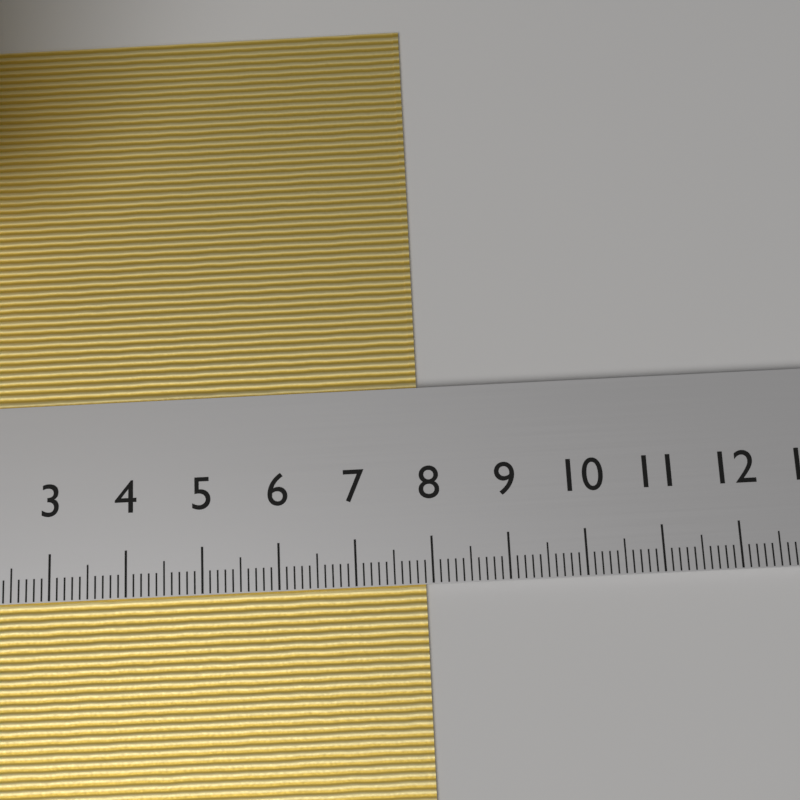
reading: 7.9 cm
